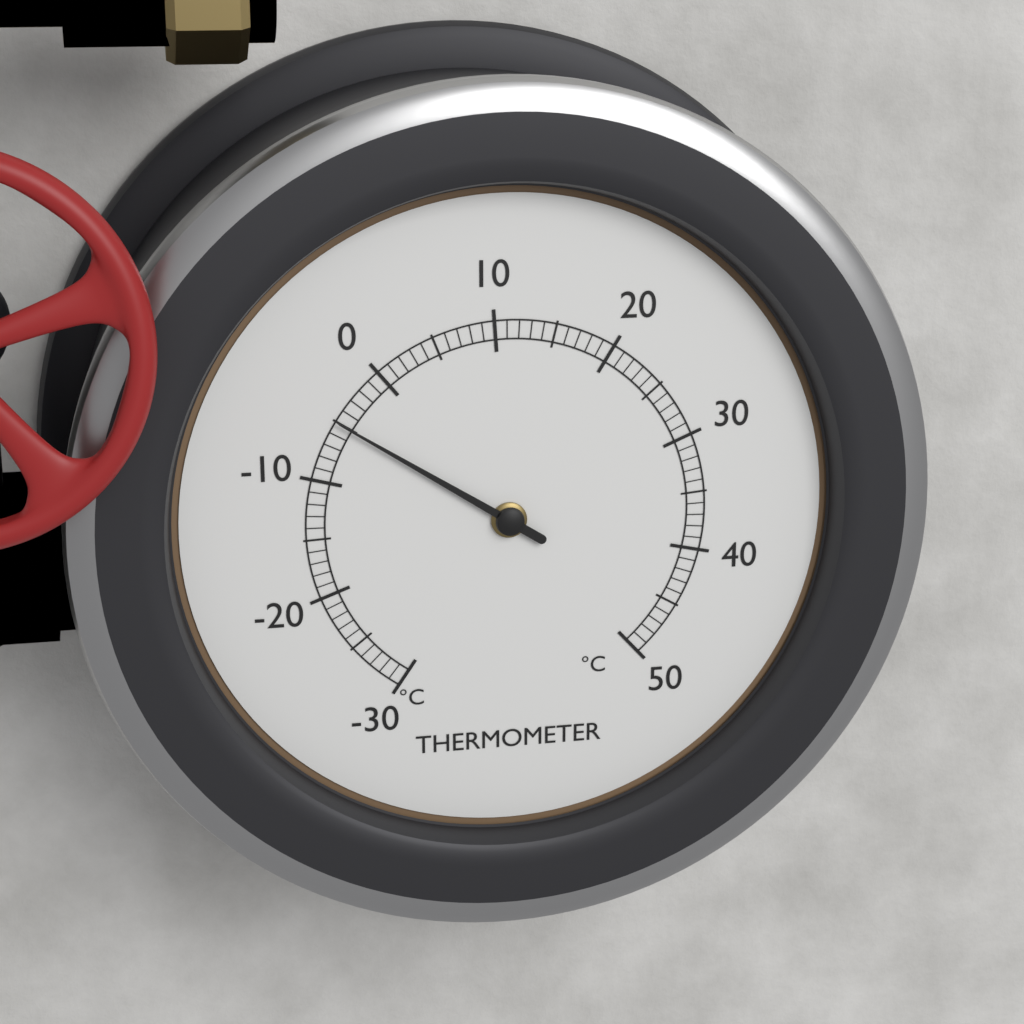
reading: -5 °C
